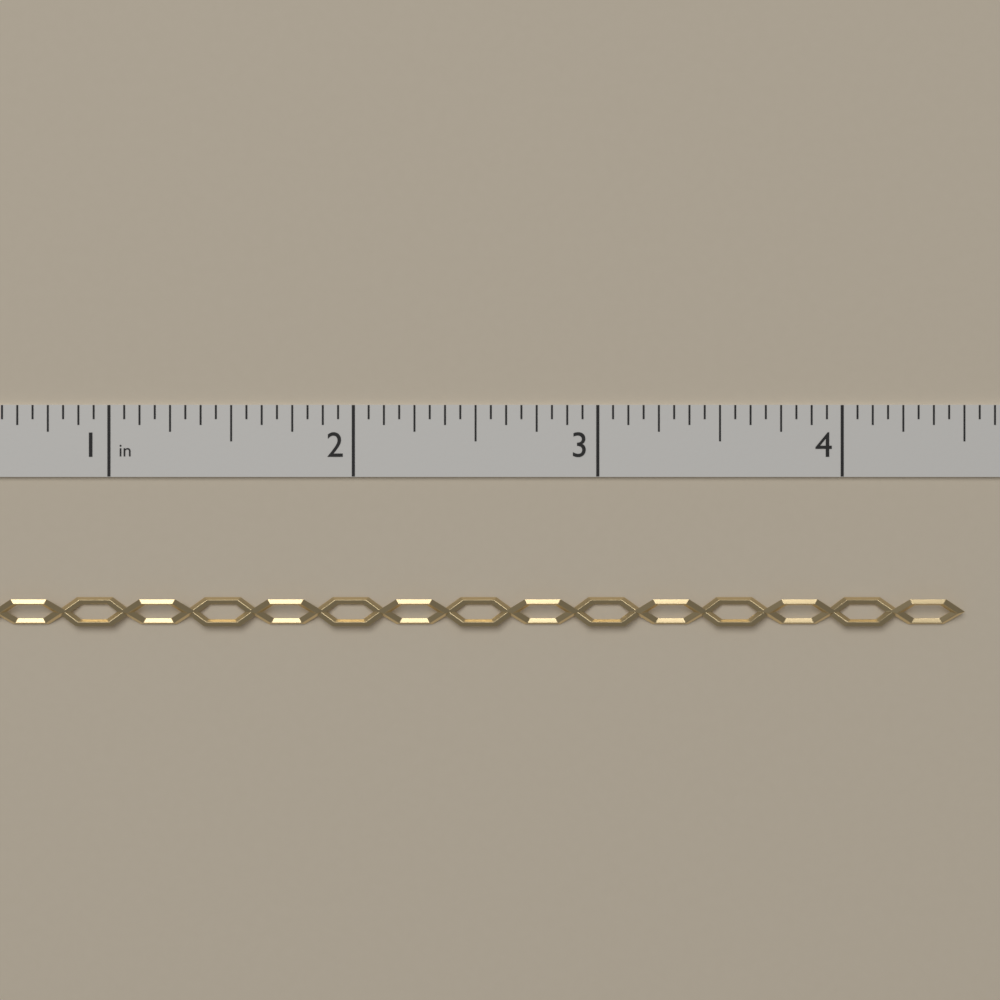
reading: 4.5000 in
